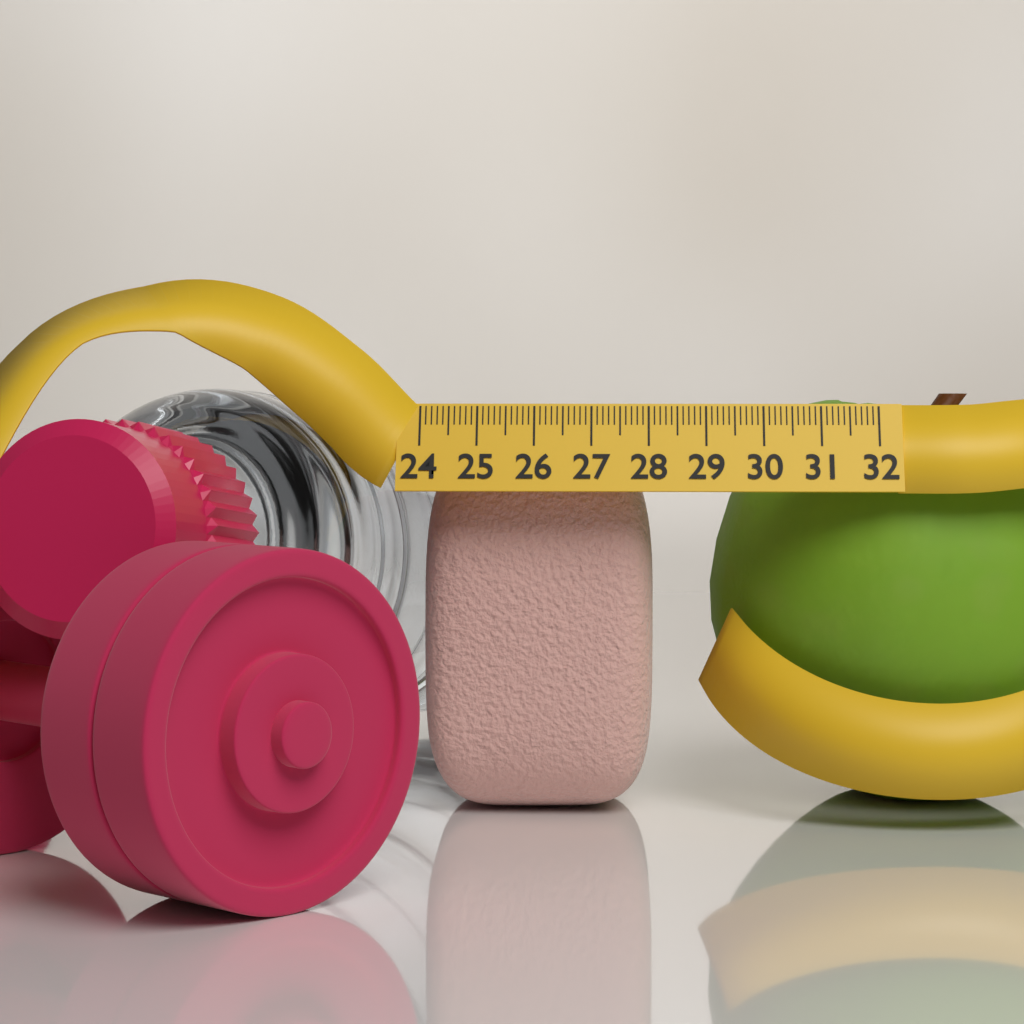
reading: 28.1 (no unit)
